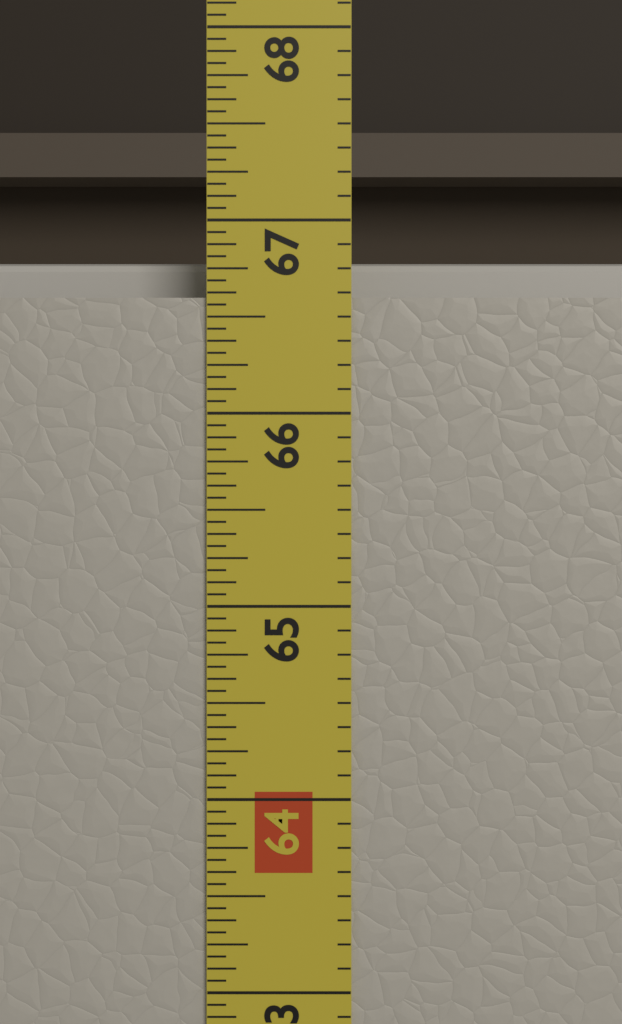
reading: 66.6000 in
